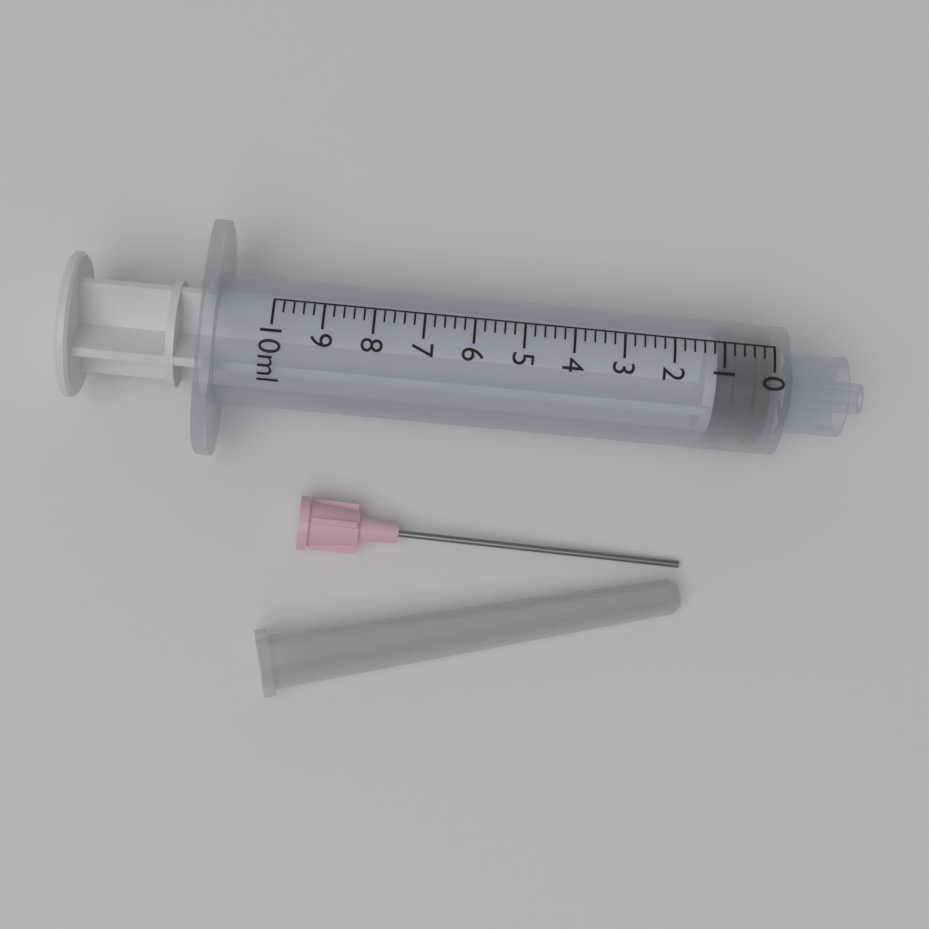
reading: 0.0 ml
